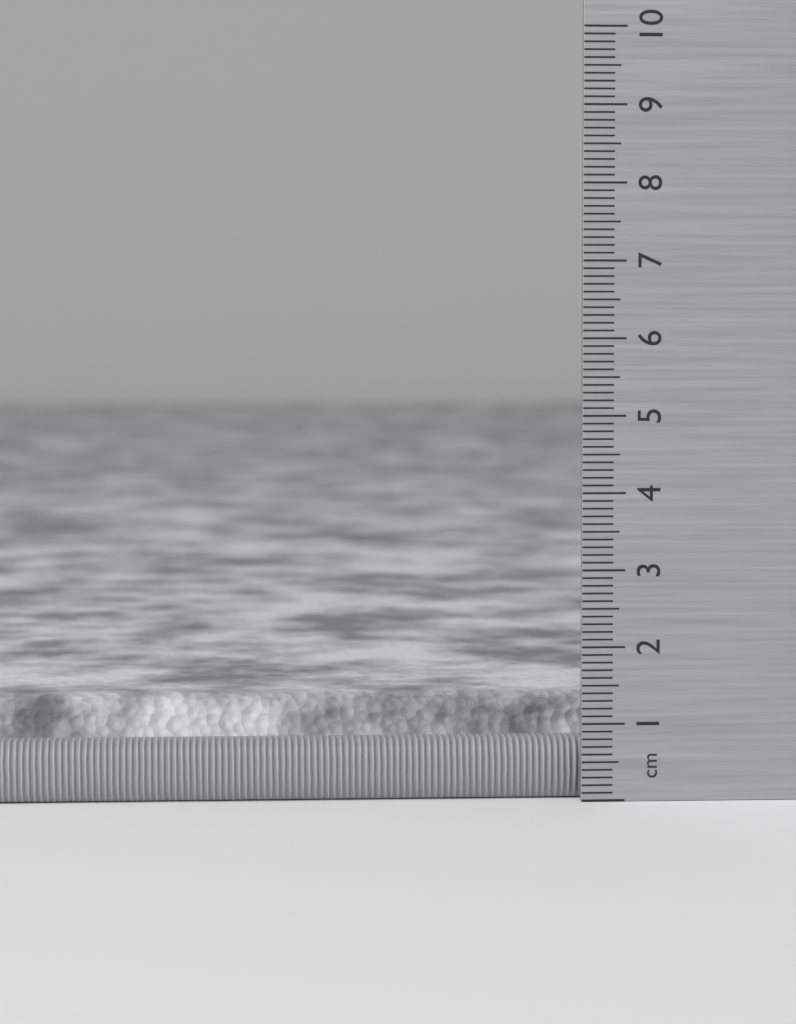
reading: 1.3 cm
